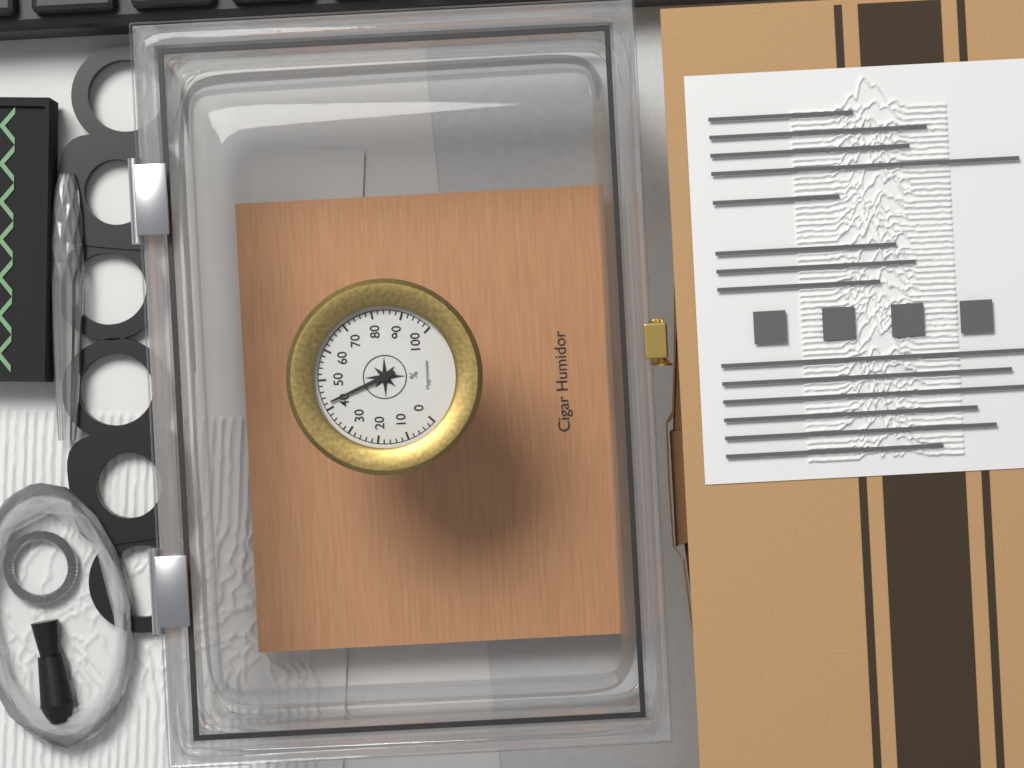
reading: 42 %
